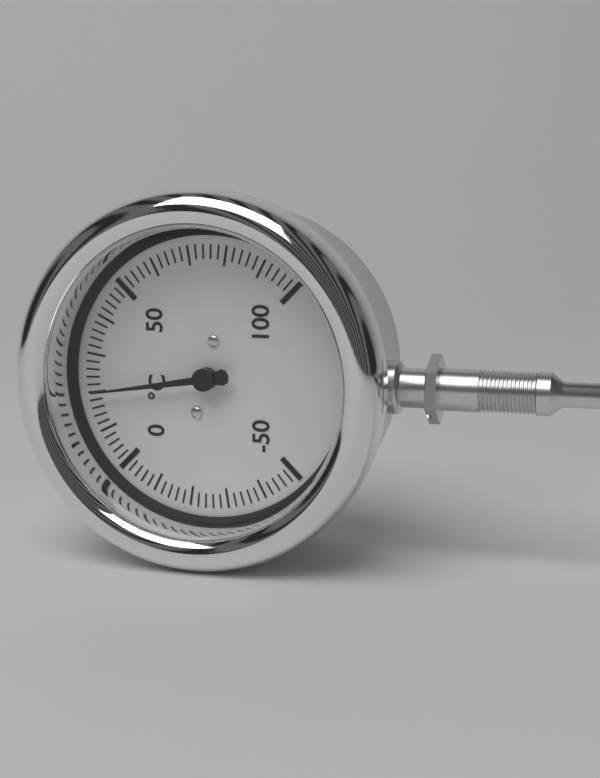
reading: 20 °C
